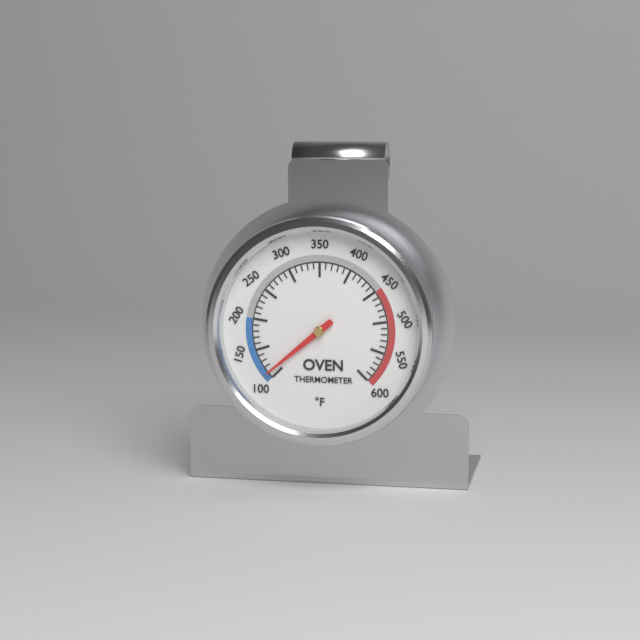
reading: 110 °F
